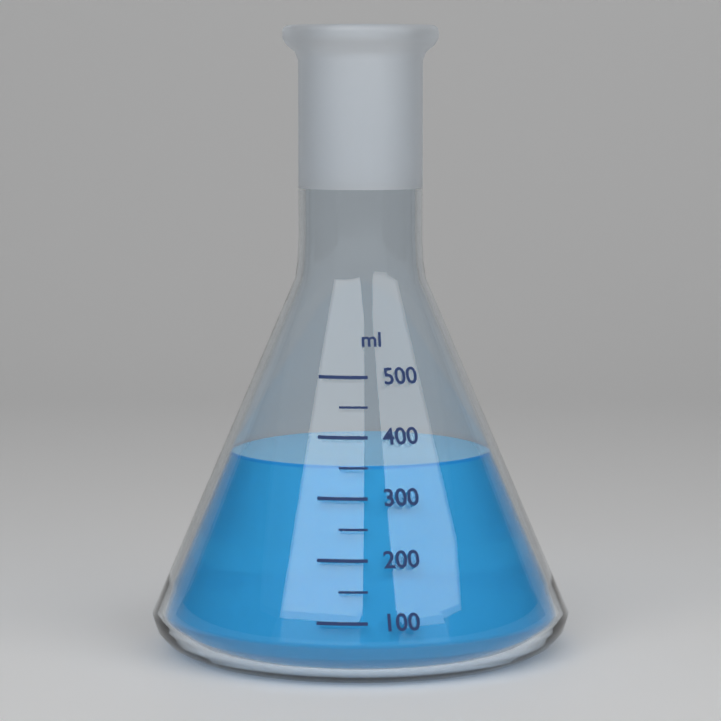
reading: 350 ml
